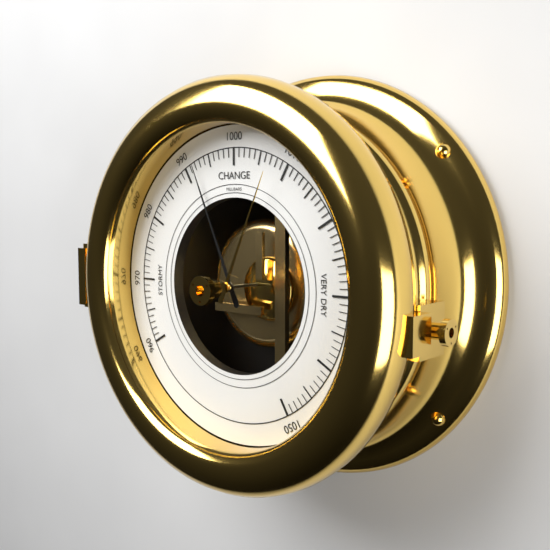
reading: 992 mbar
